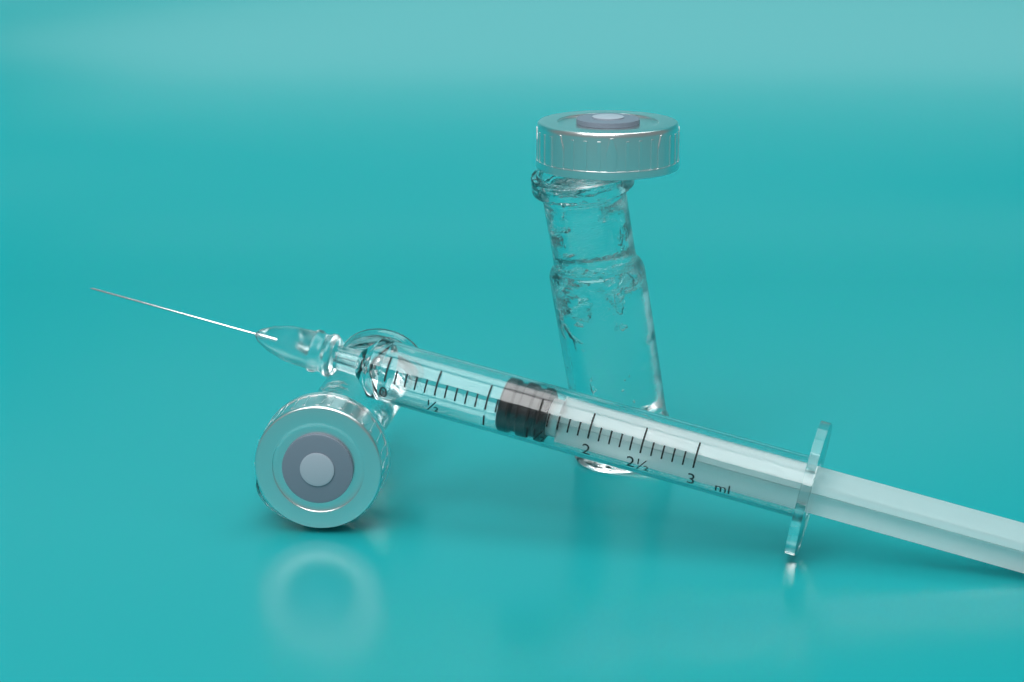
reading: 1.1 ml
